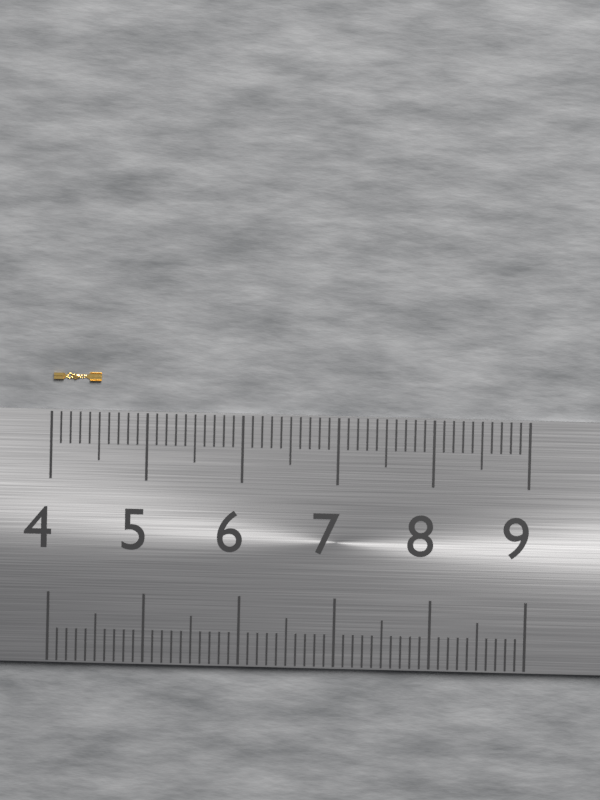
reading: 4.5 (no unit)
